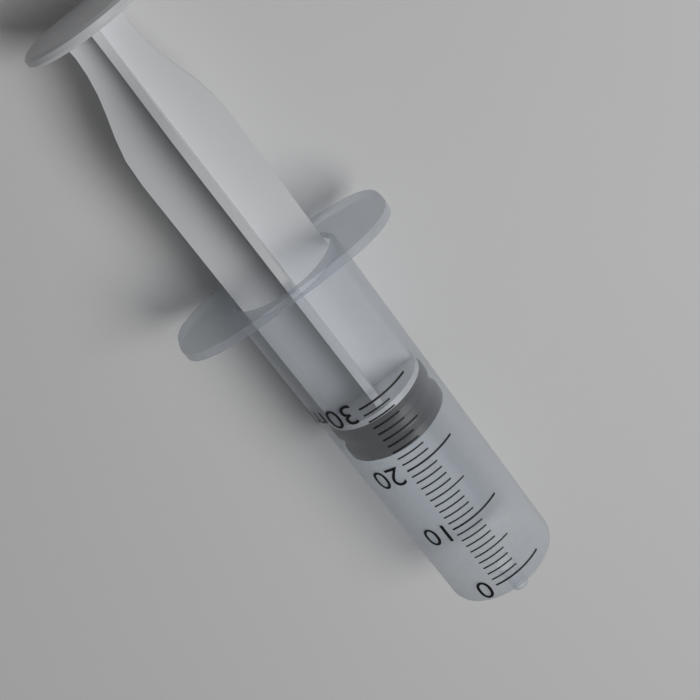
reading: 22 ml
